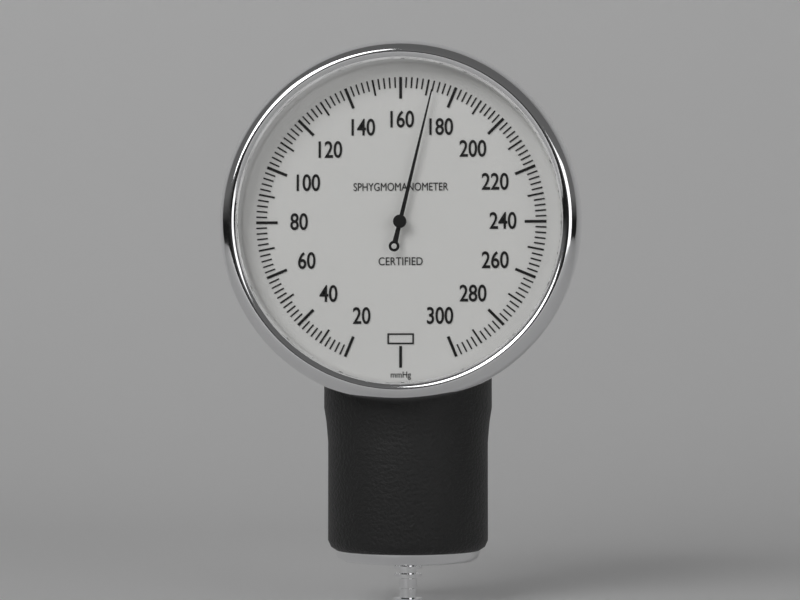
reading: 172 mmHg
